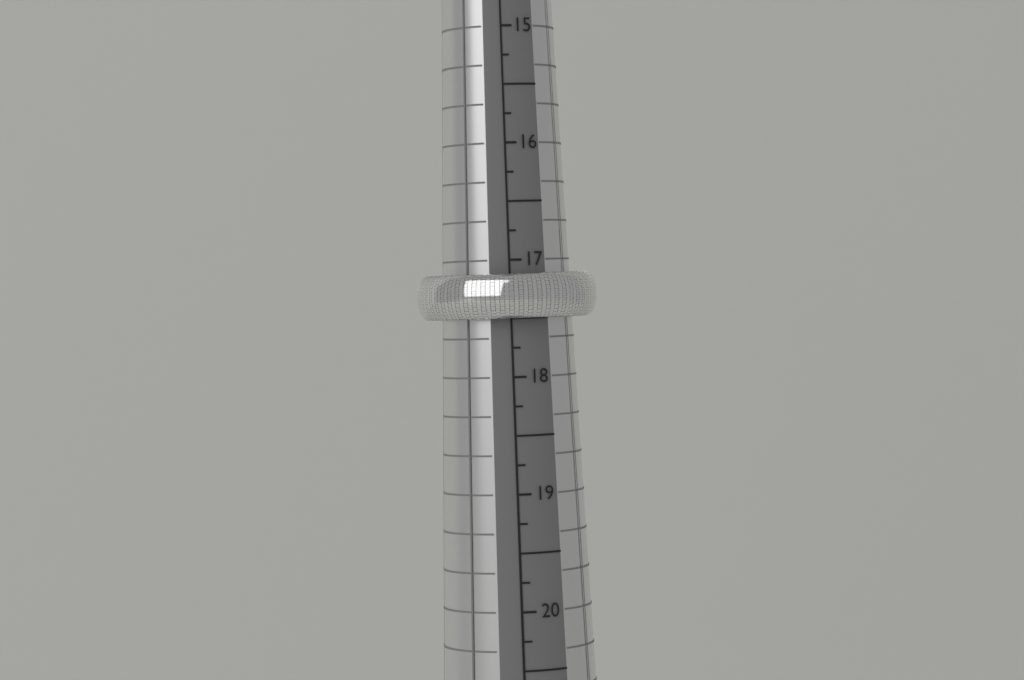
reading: 17.50 mm
